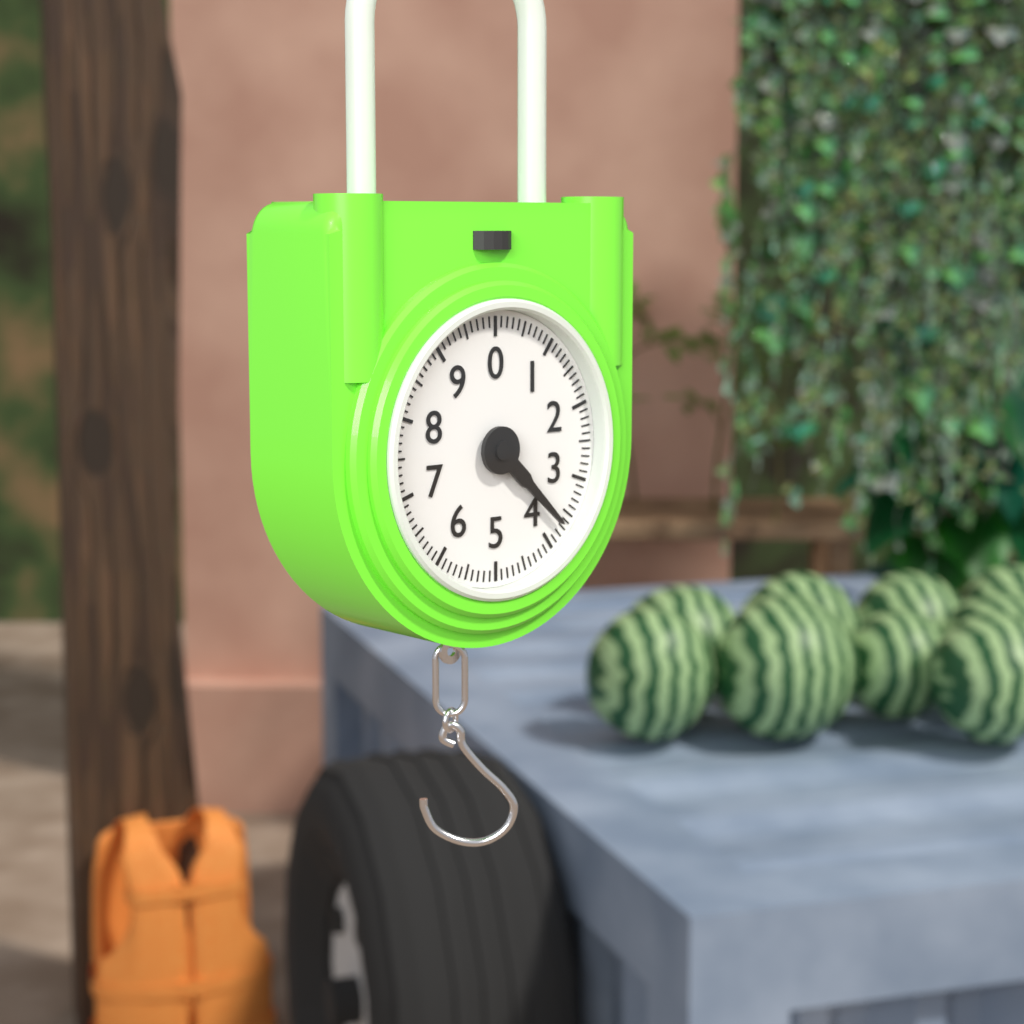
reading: 3.7 (no unit)
